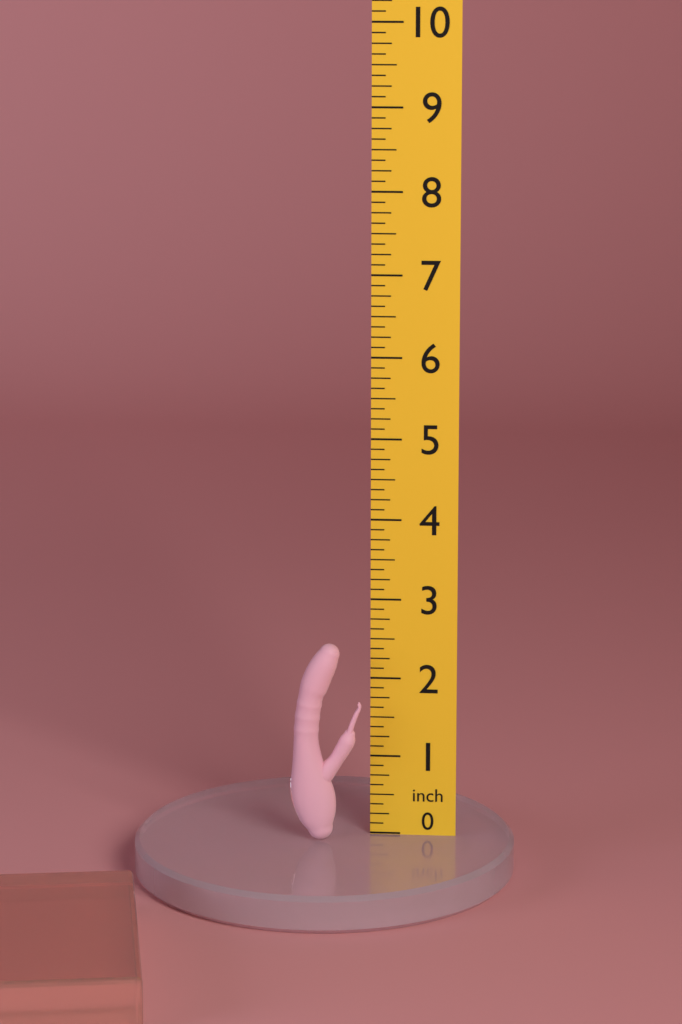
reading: 2.500 inch
